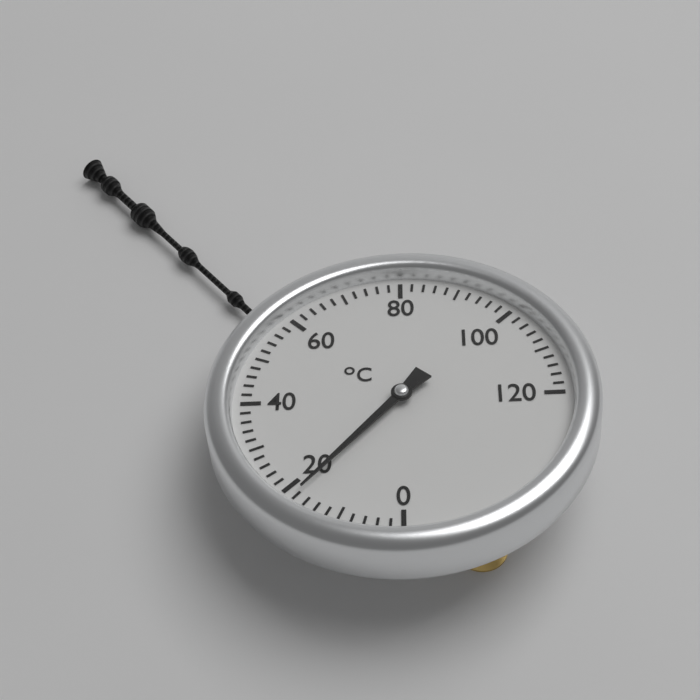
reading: 18 °C
